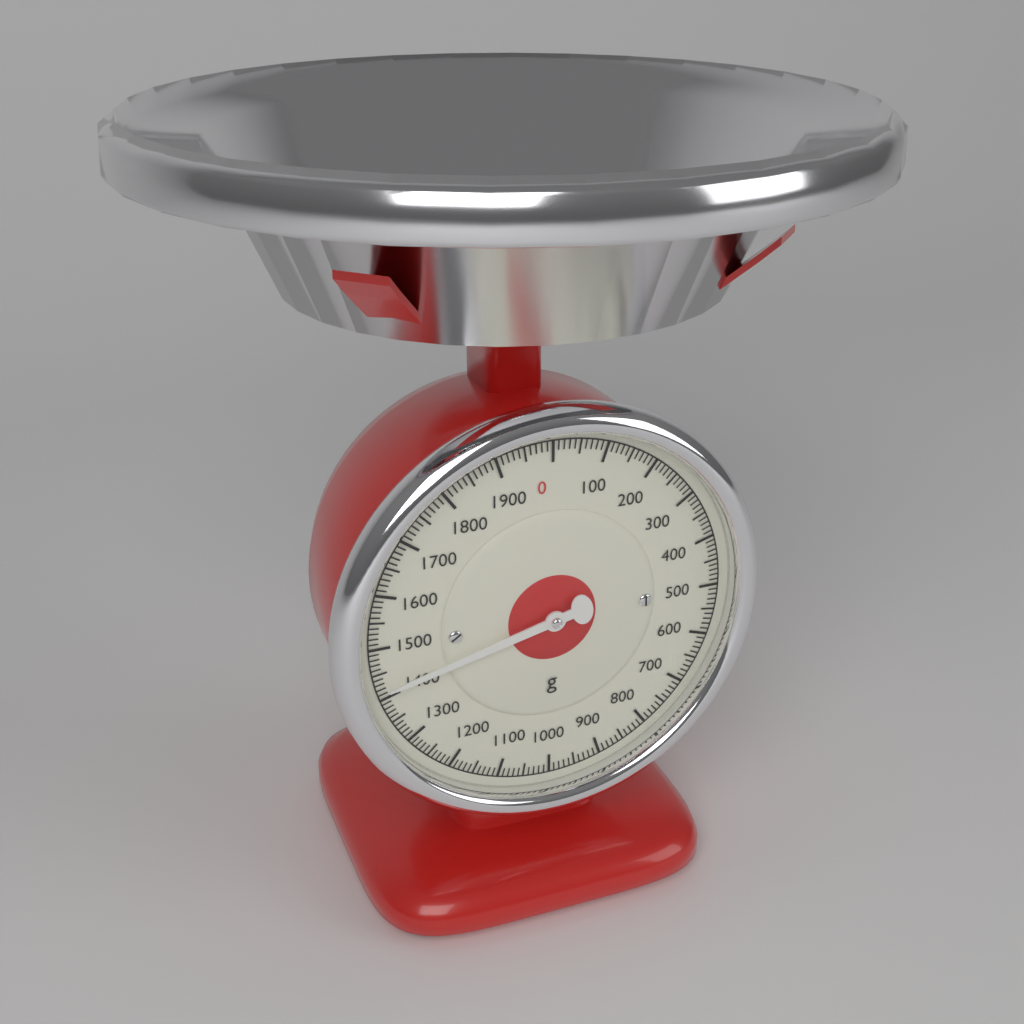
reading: 1420 g
